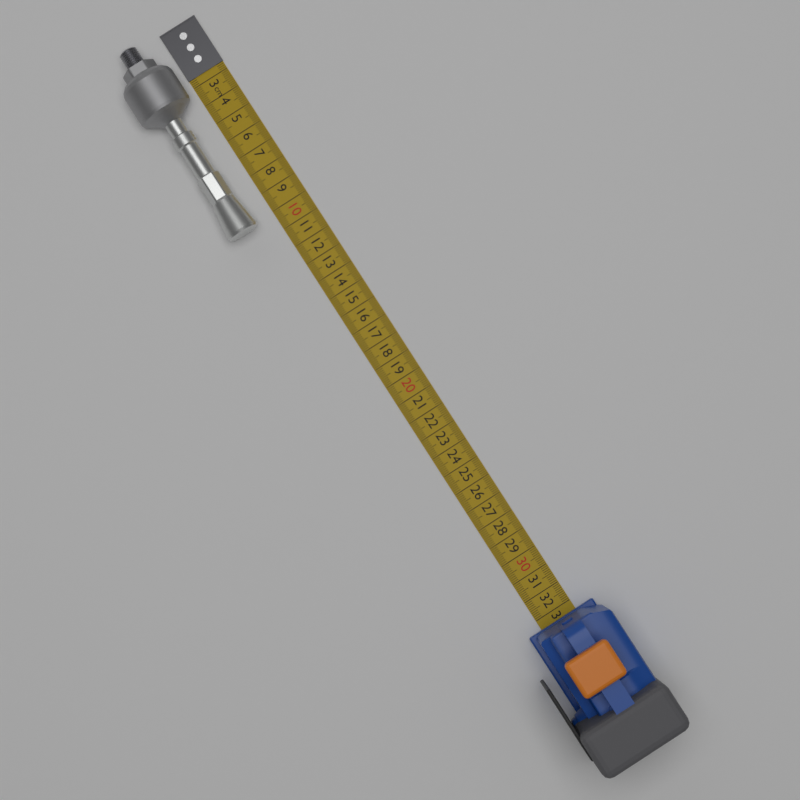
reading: 10.3 cm
